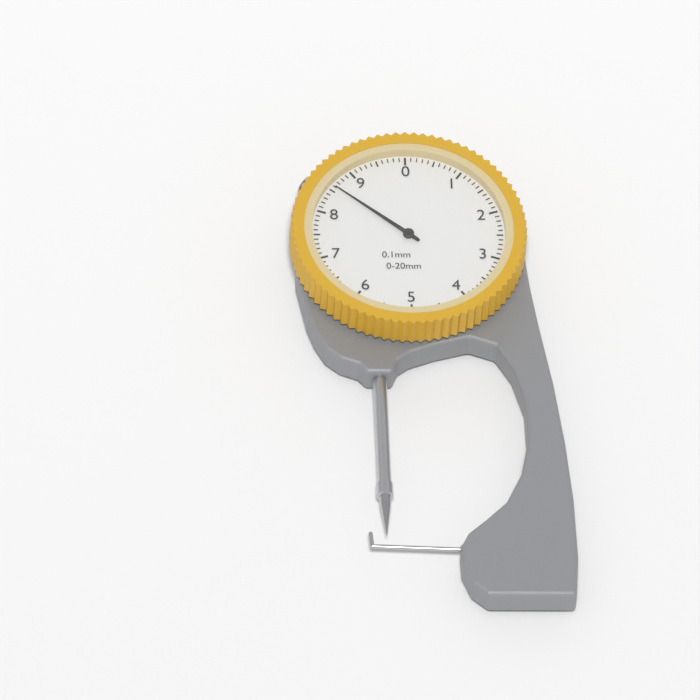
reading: 8.6 mm
